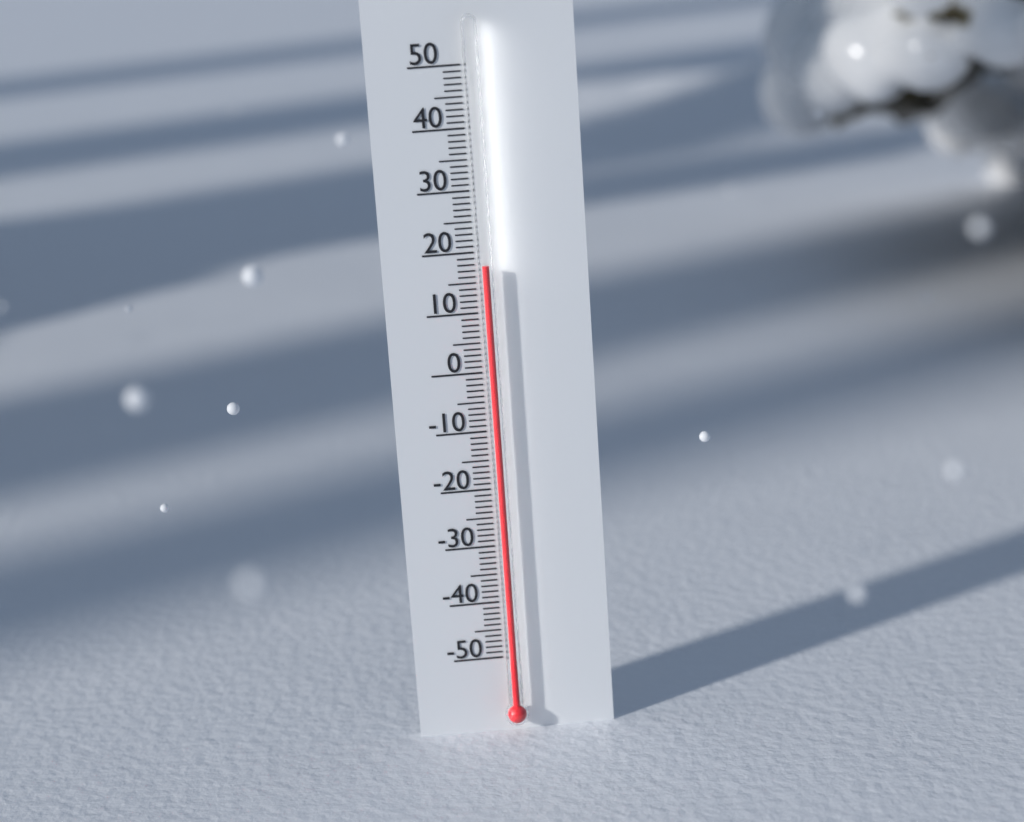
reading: 18 (no unit)
